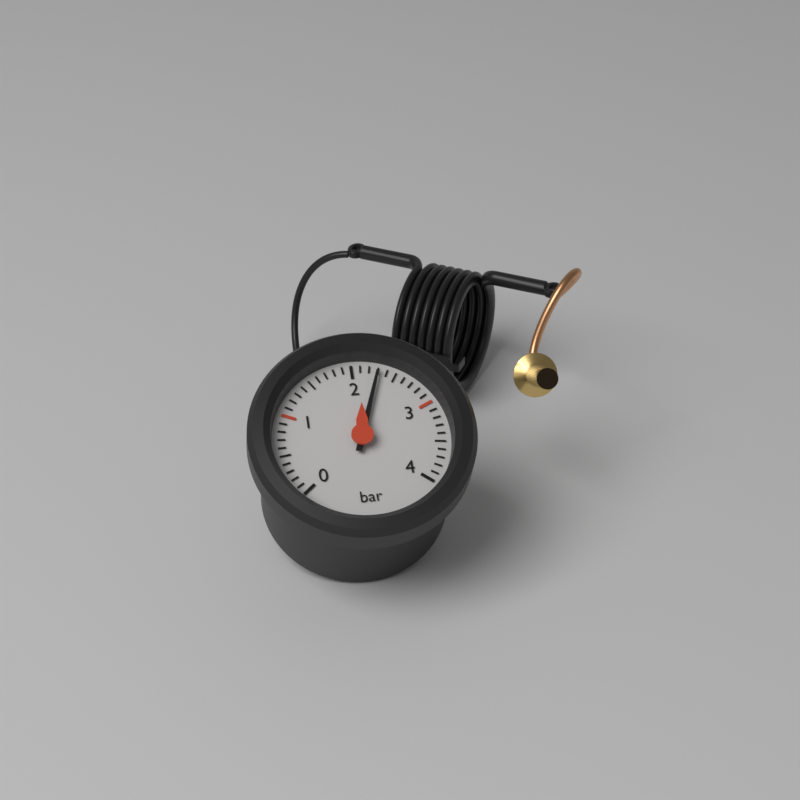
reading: 2.3 bar
